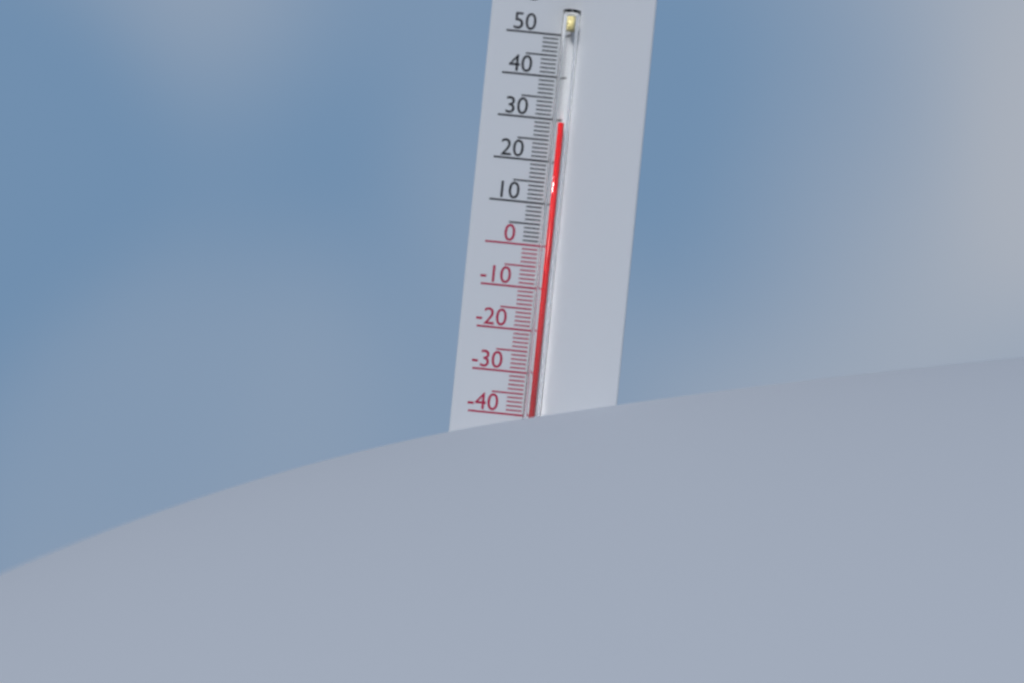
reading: 29 °C
